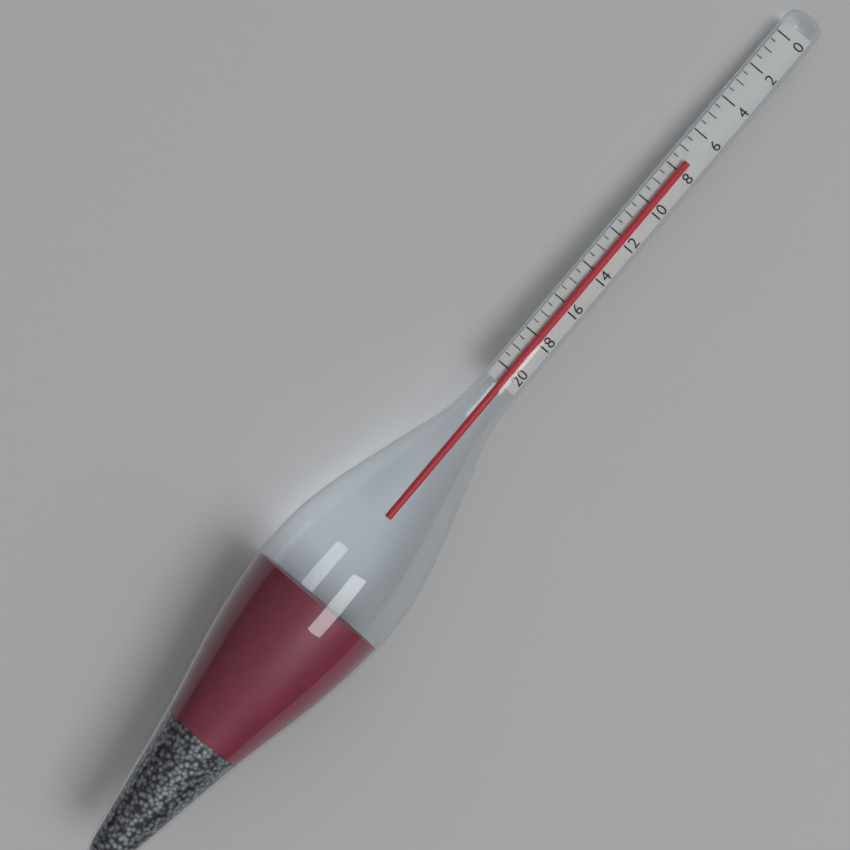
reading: 7.5 (no unit)
